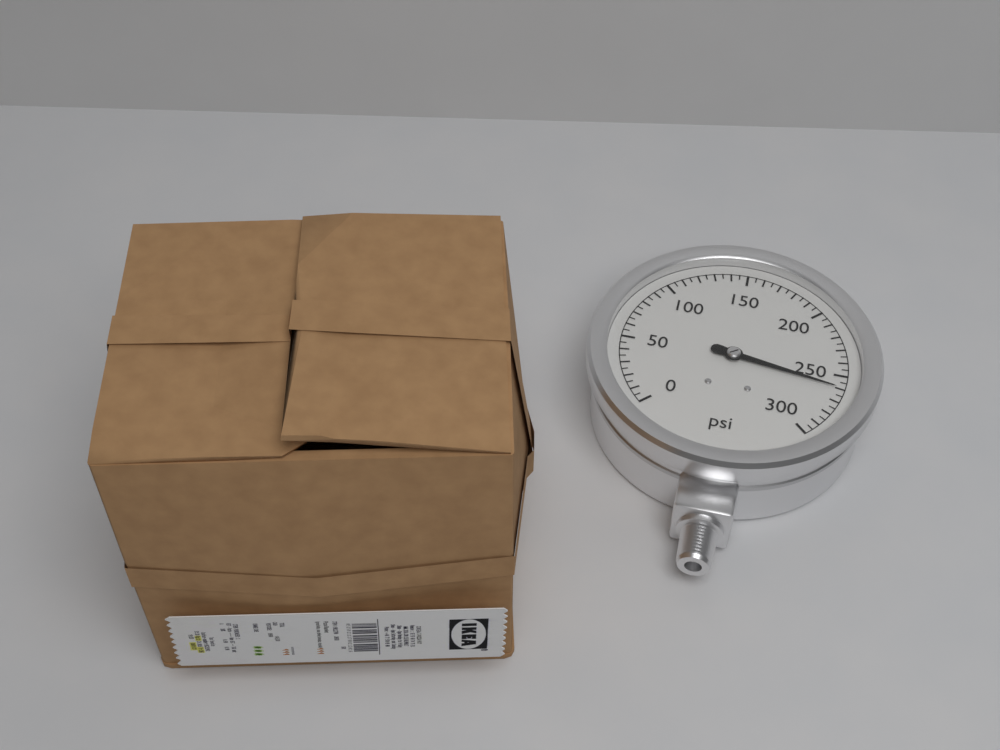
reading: 260 psi
